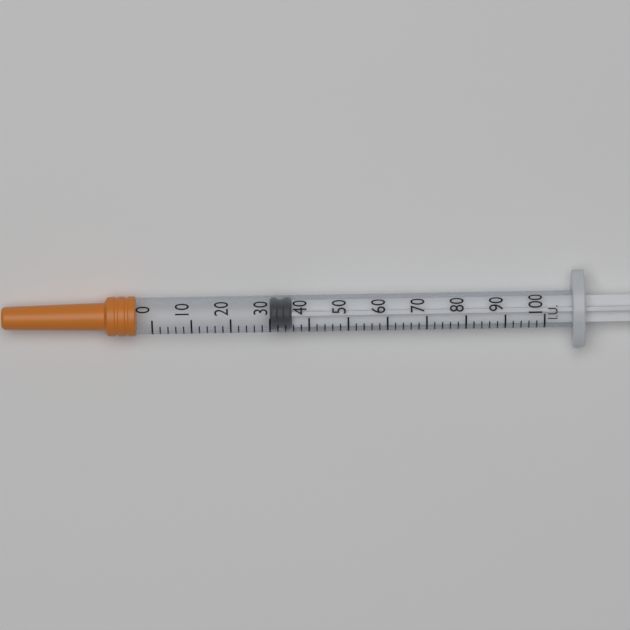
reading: 30 IU
